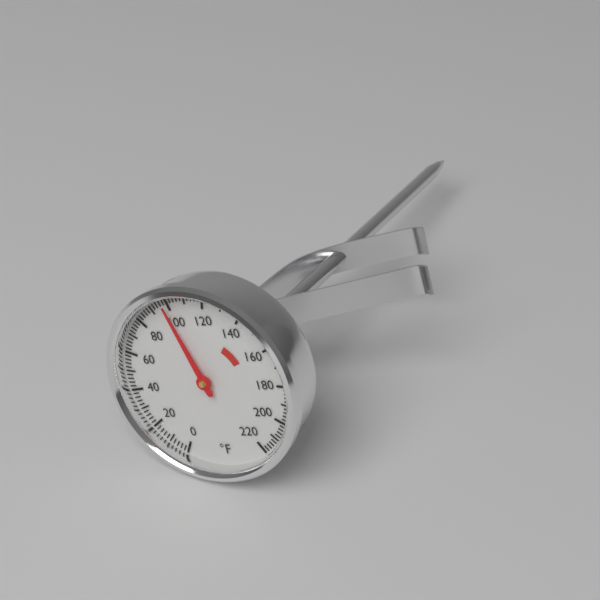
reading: 98 °F
